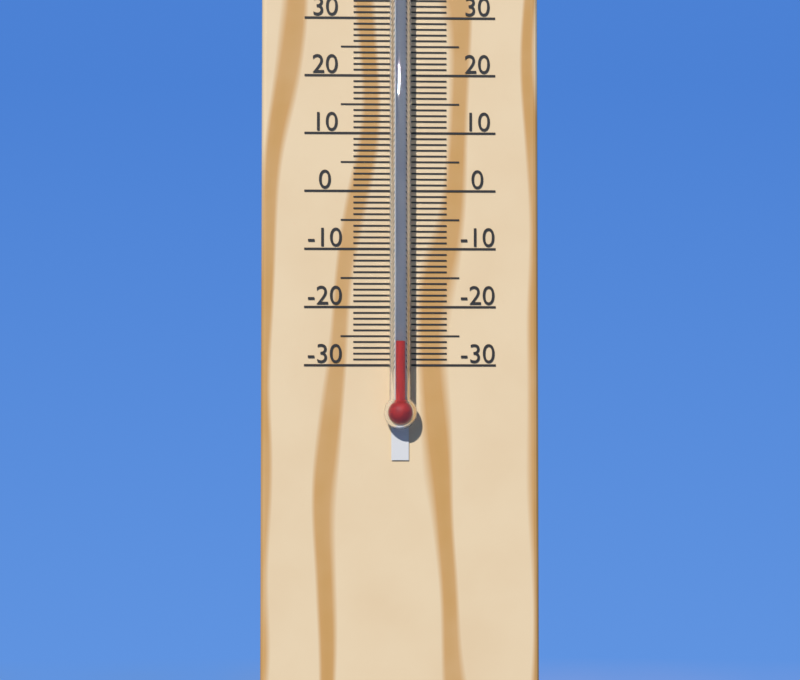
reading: -26 °C
